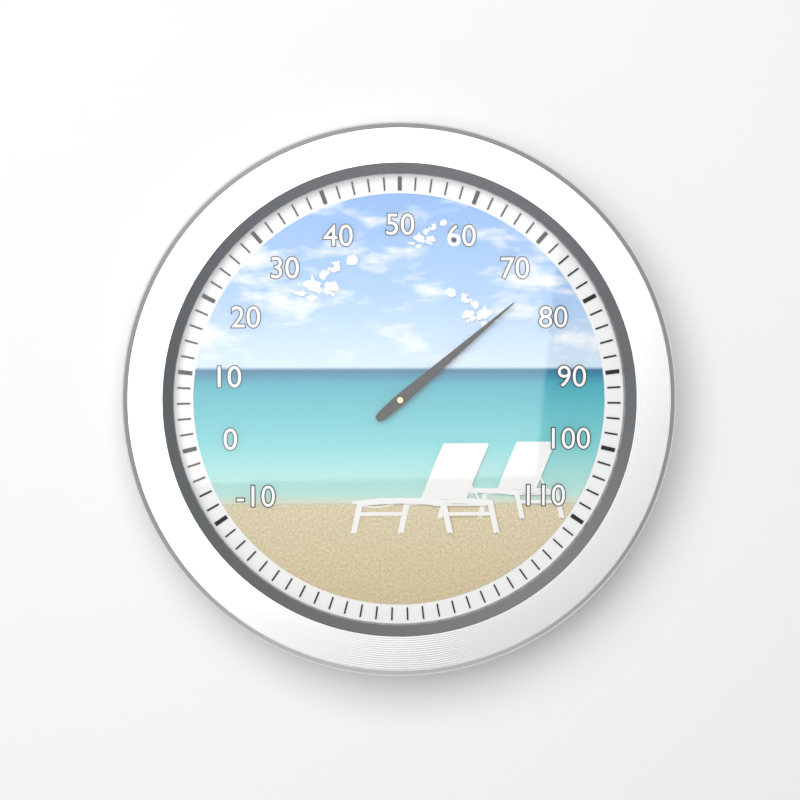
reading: 74 (no unit)
